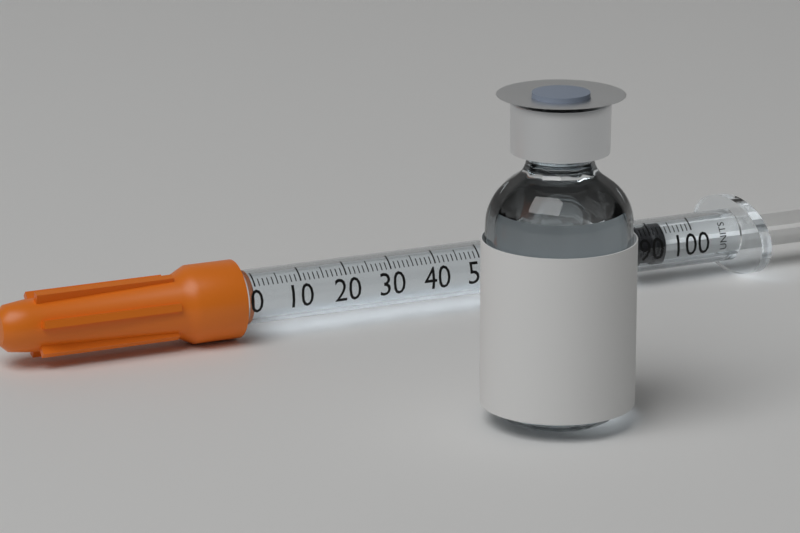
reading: 86 units
